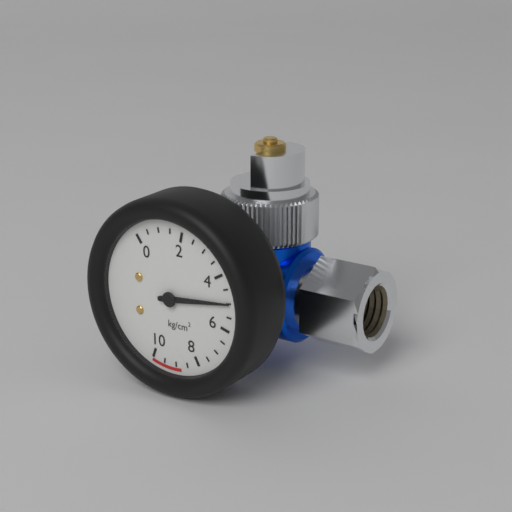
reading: 5.0 kg/cm²
